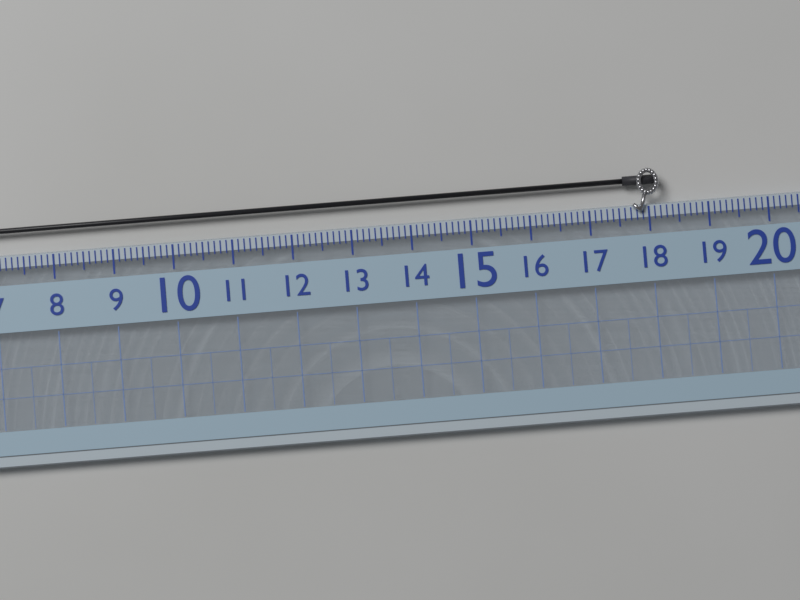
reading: 18.2 (no unit)
